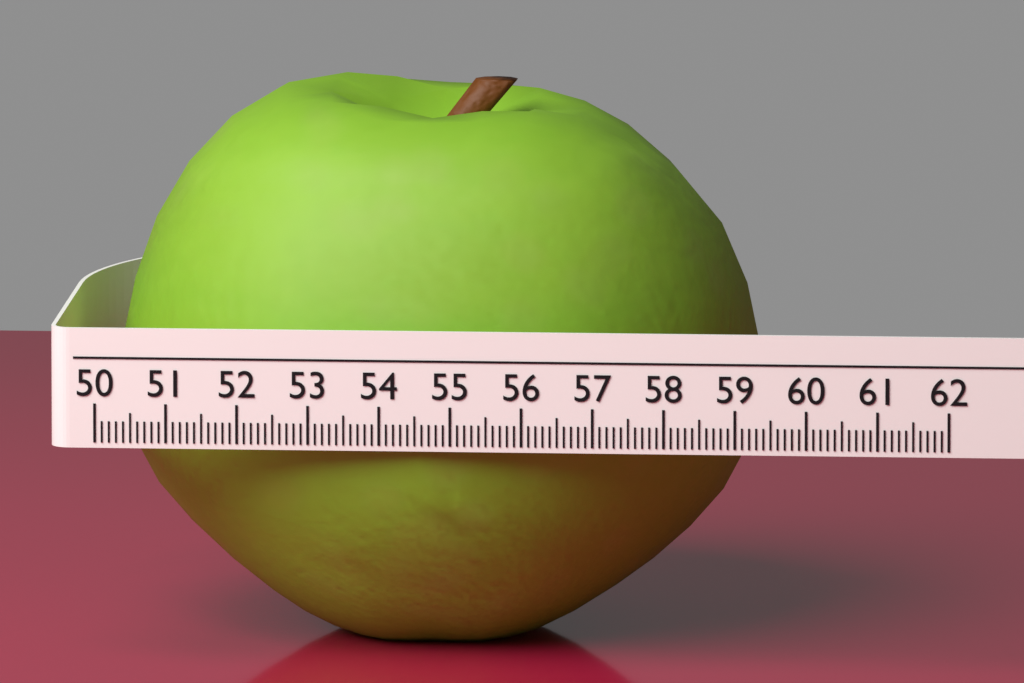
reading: 59.1 (no unit)
